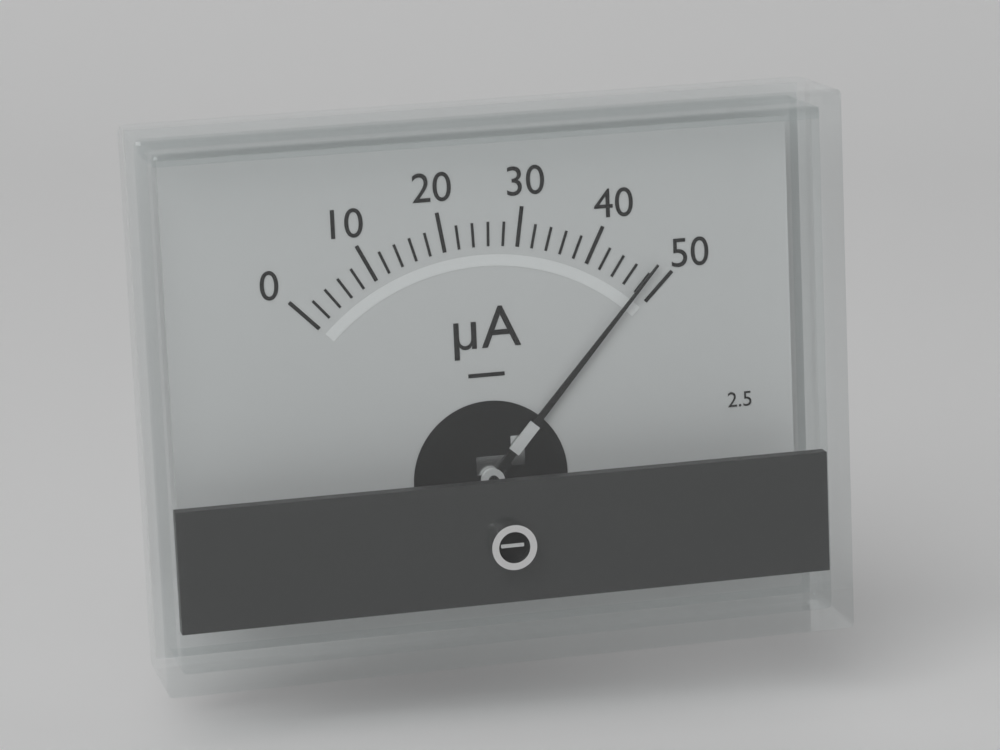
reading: 48 µA
